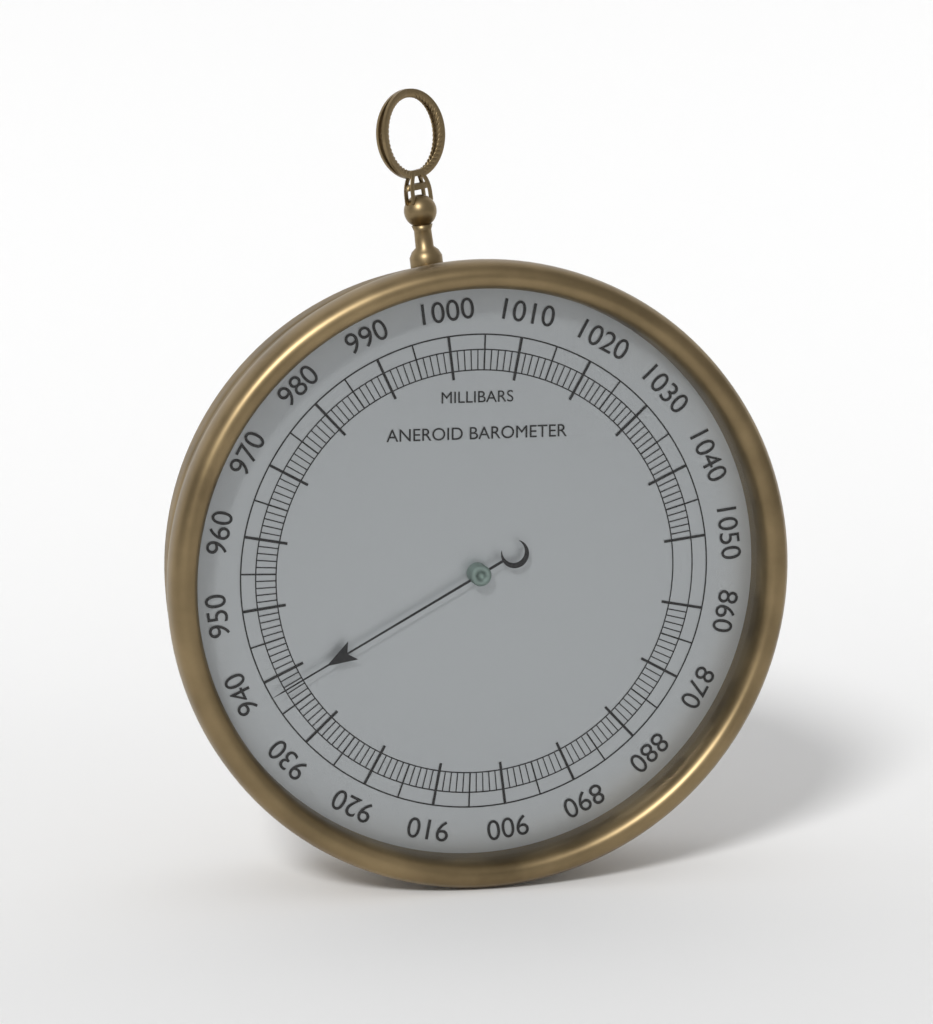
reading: 938 mbar
